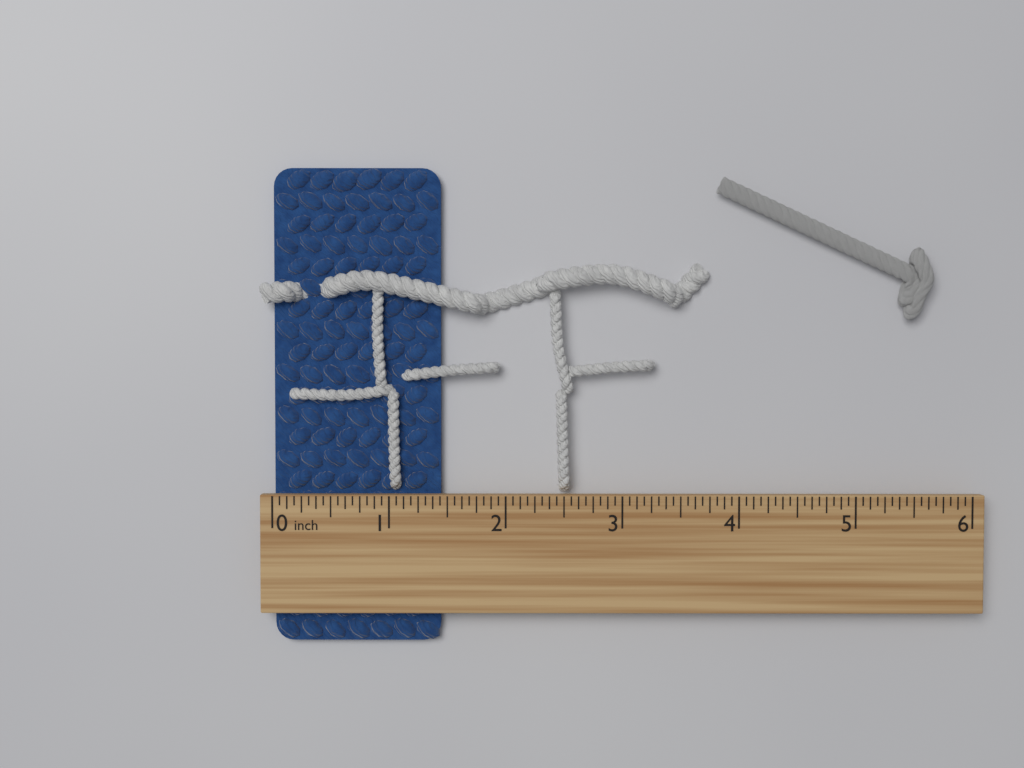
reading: 1.4375 inch
